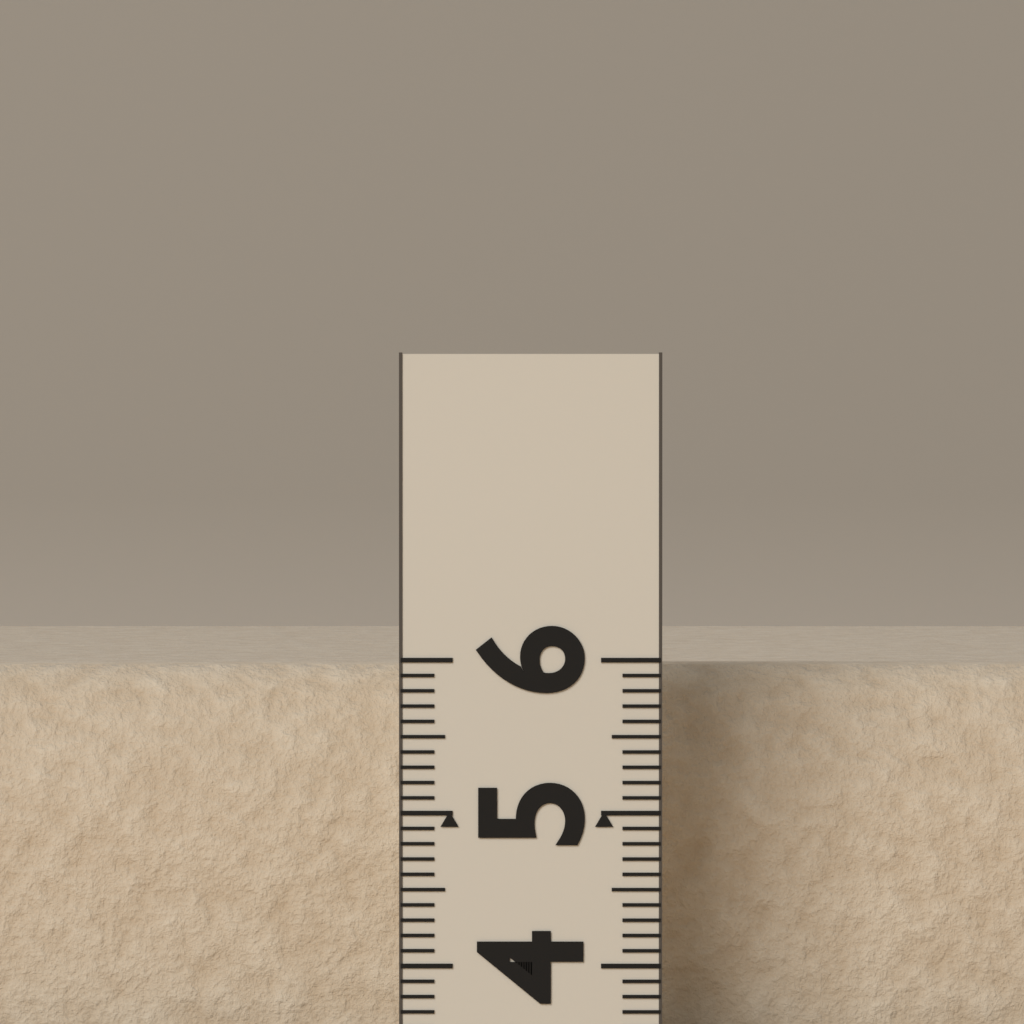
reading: 5.9 (no unit)
